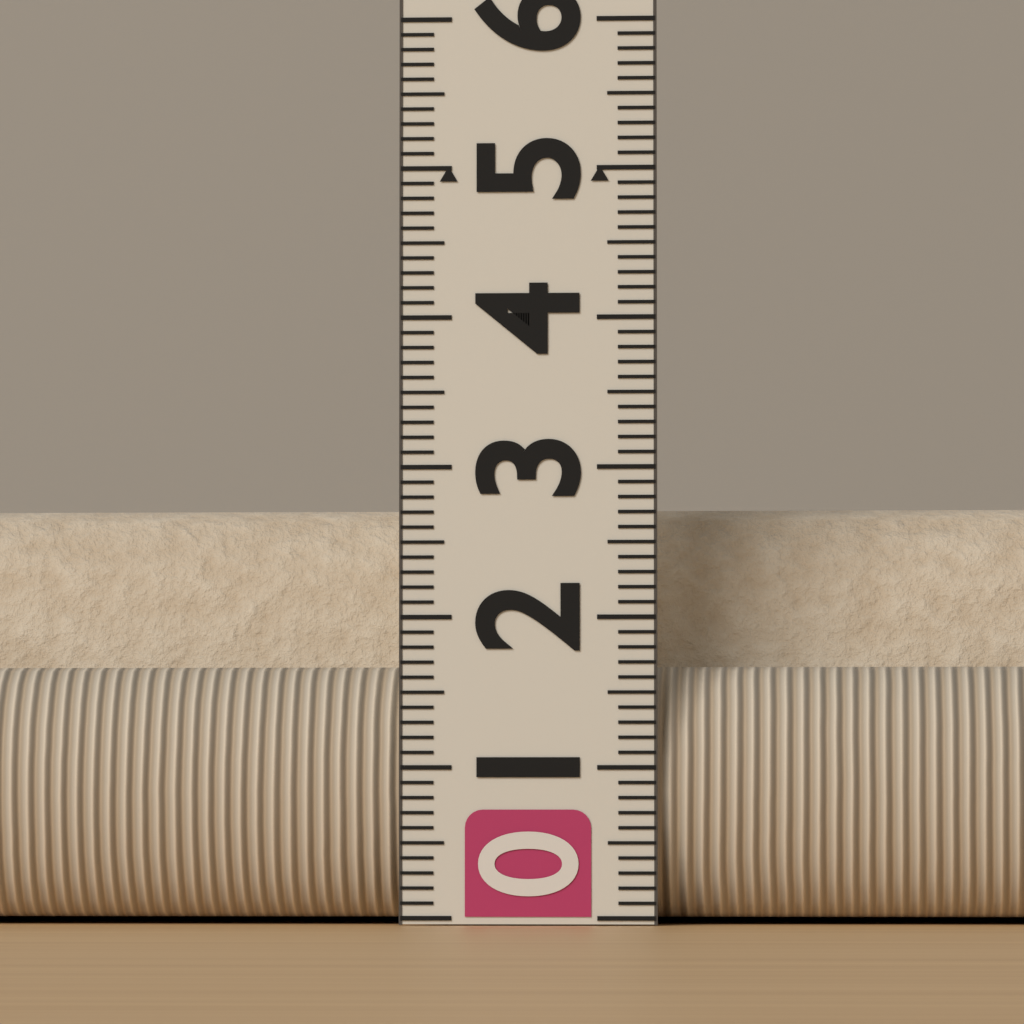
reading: 2.8 (no unit)
